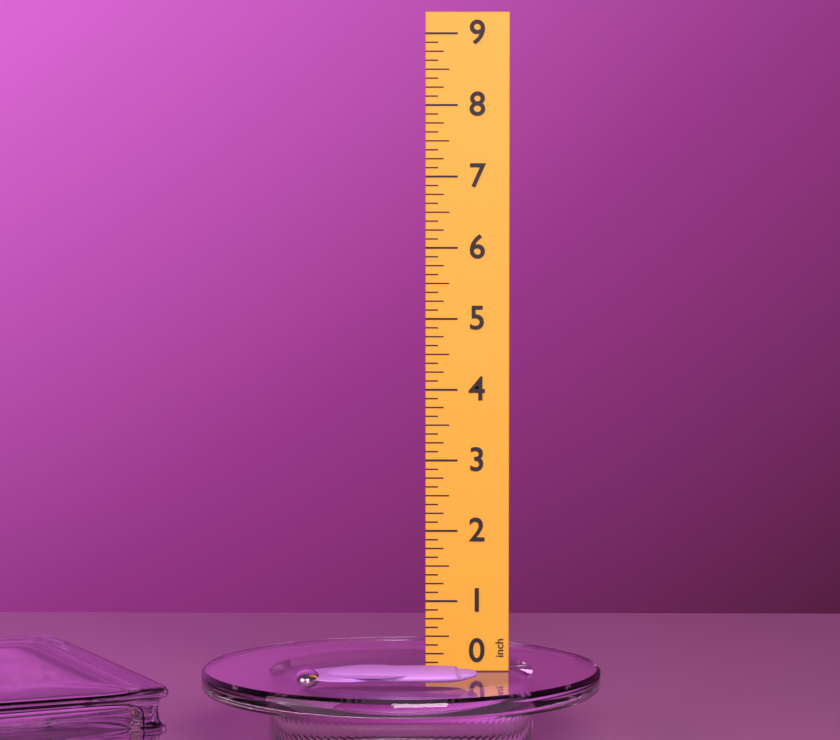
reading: 0.250 inch
